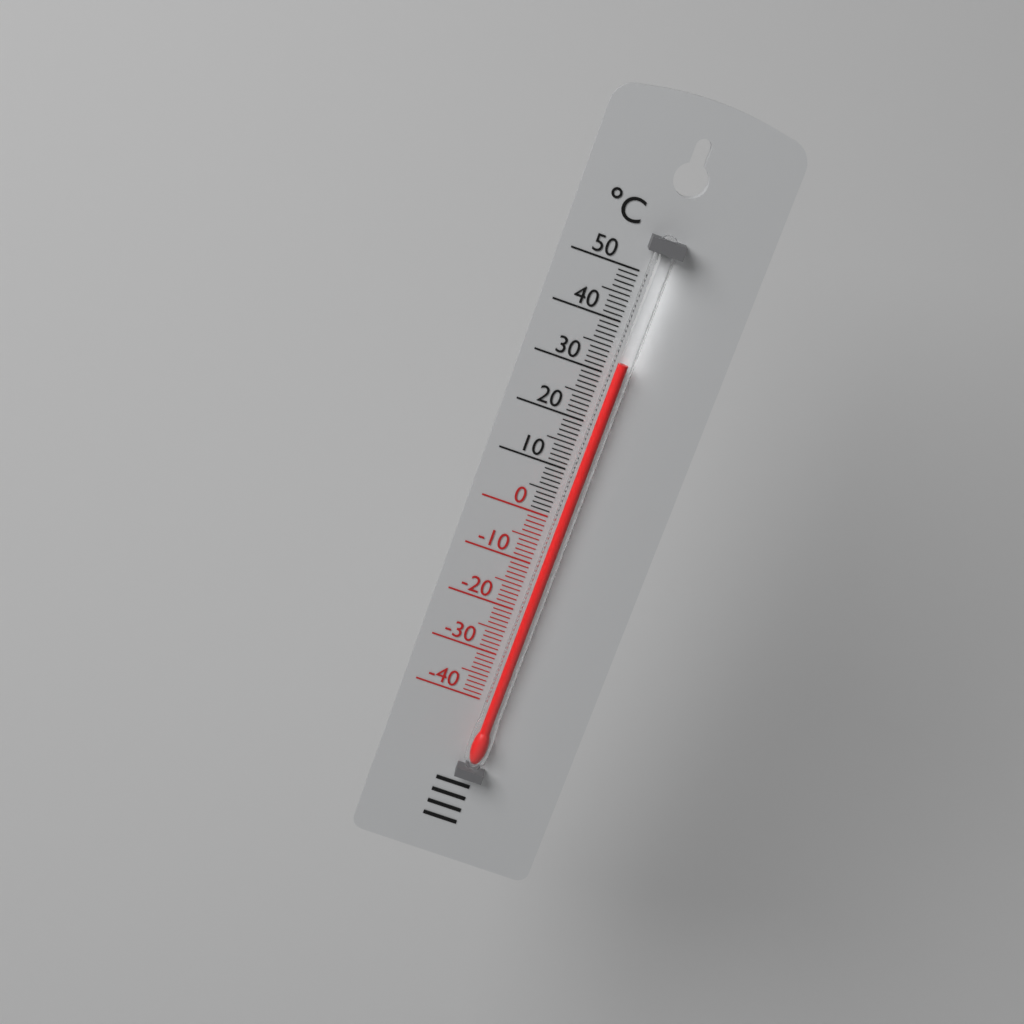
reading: 33 °C
